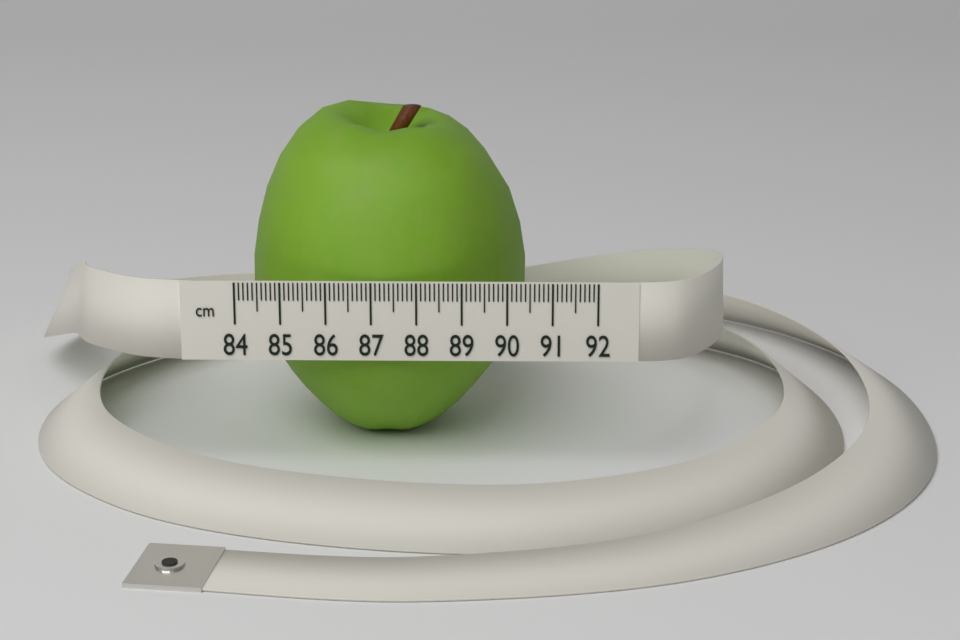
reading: 90.4 cm
